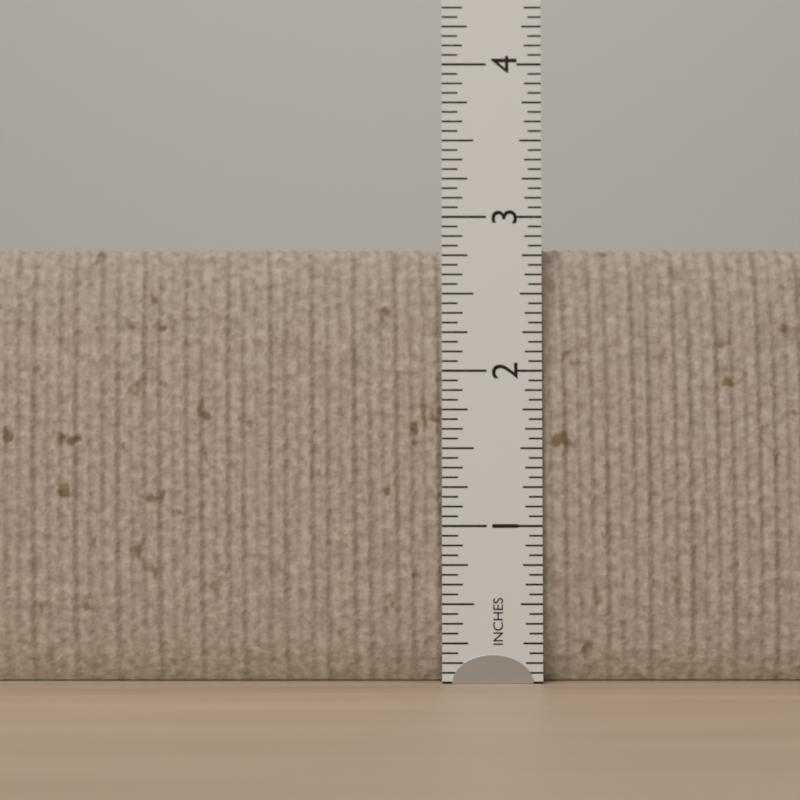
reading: 2.8125 in
